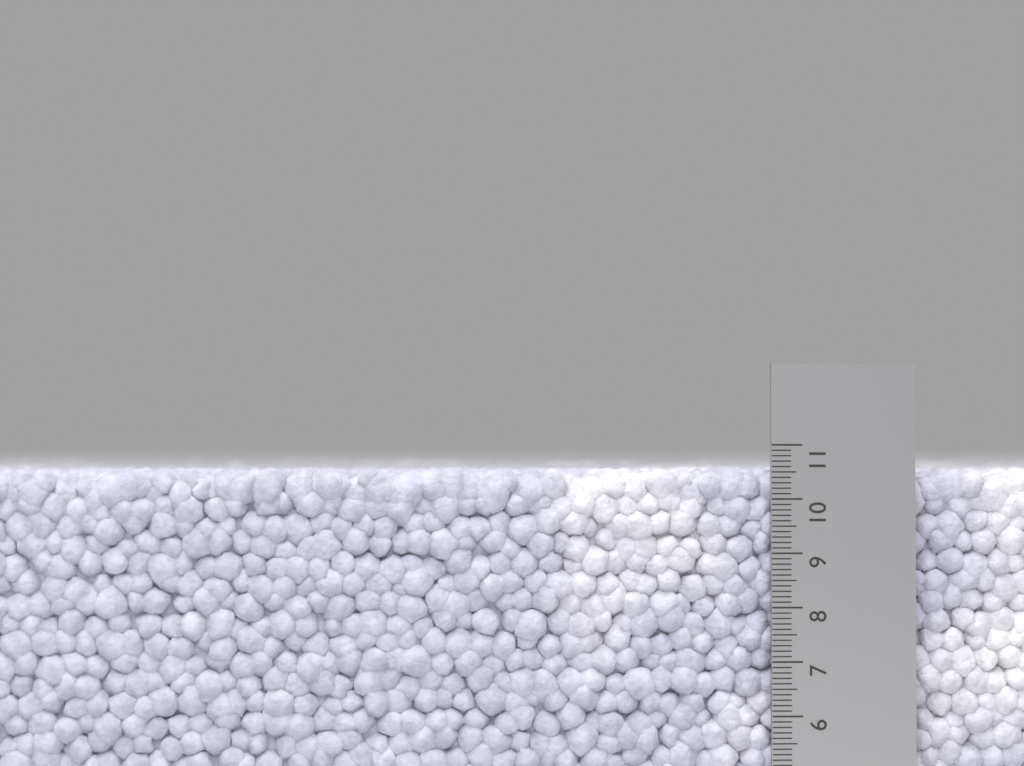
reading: 10.6 cm
